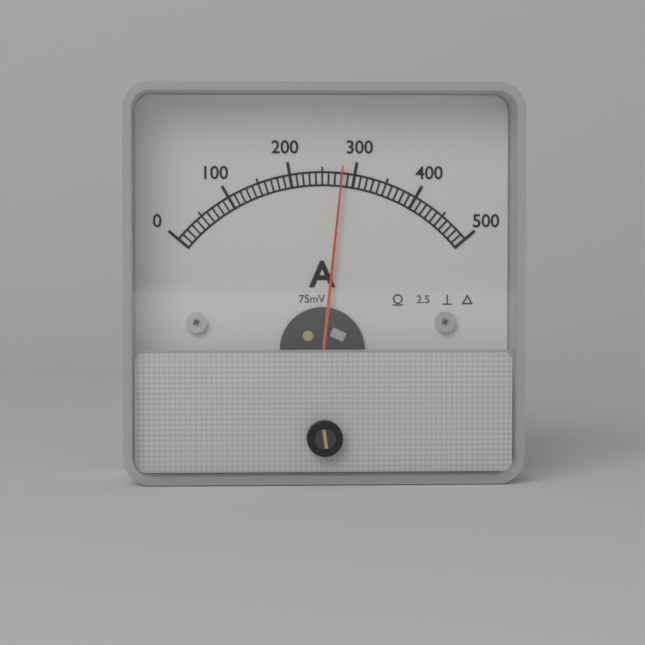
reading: 280 A
